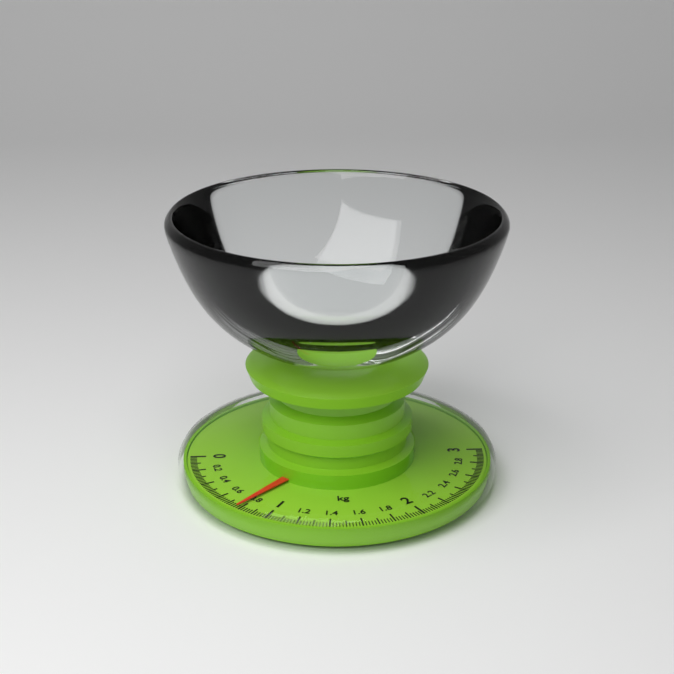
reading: 0.78 kg
